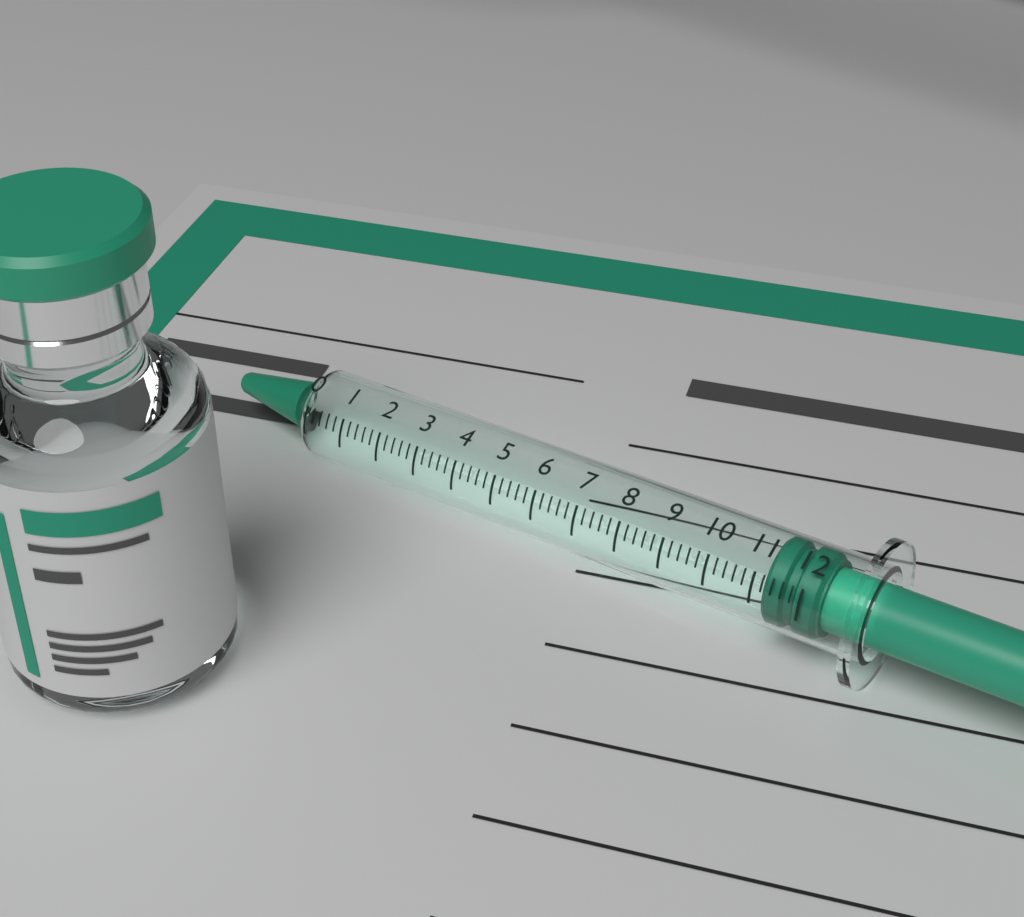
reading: 11.2 (no unit)
